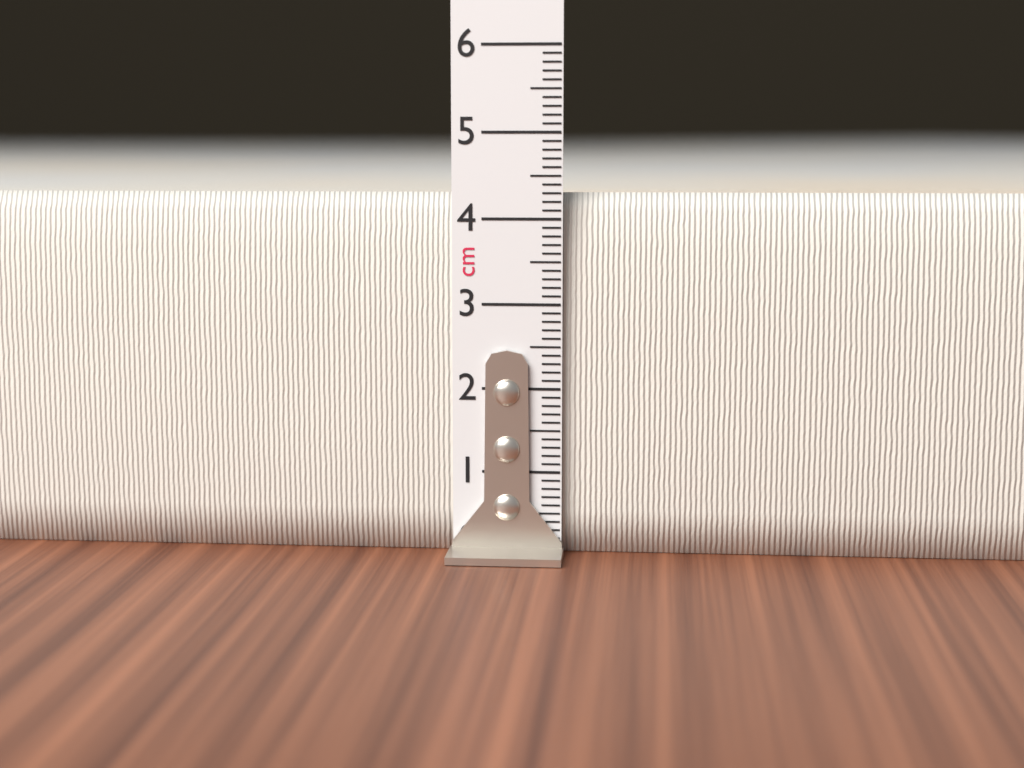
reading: 4.3 cm
